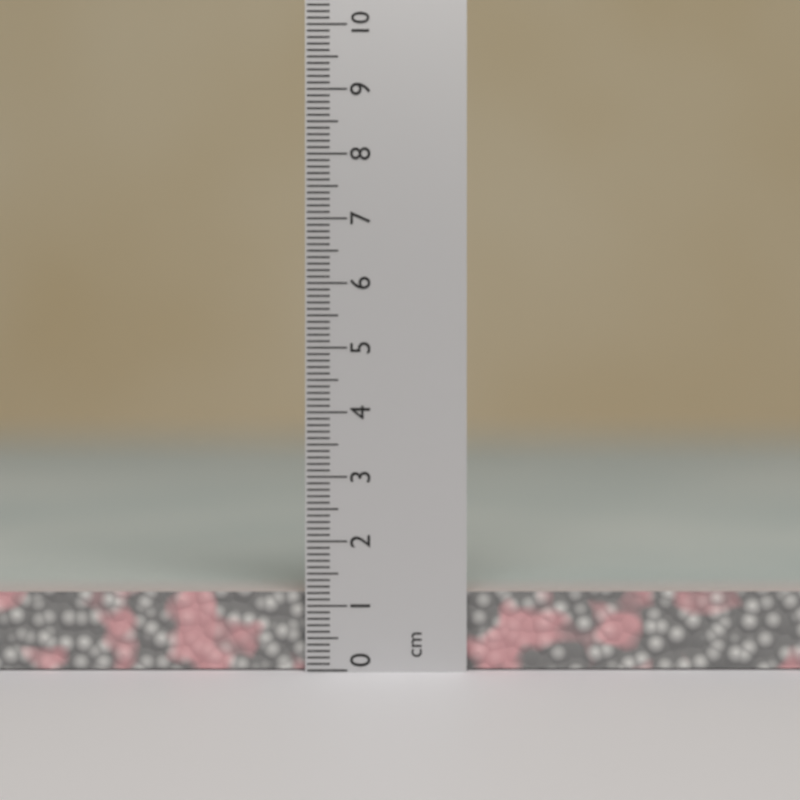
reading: 1.2 cm
